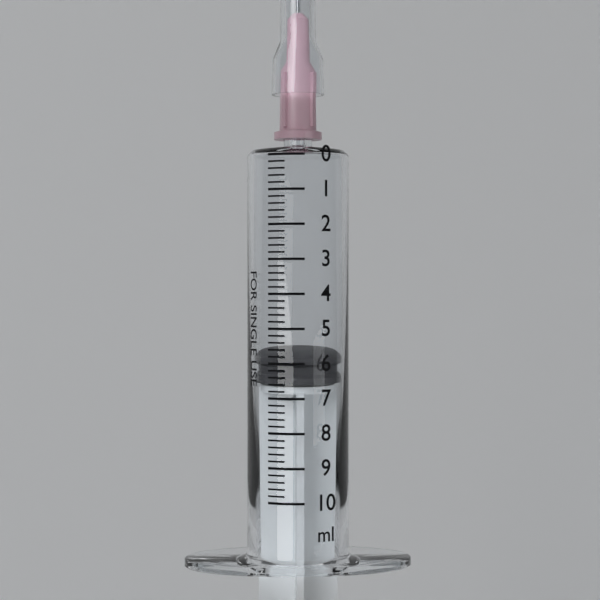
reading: 5.8 ml
